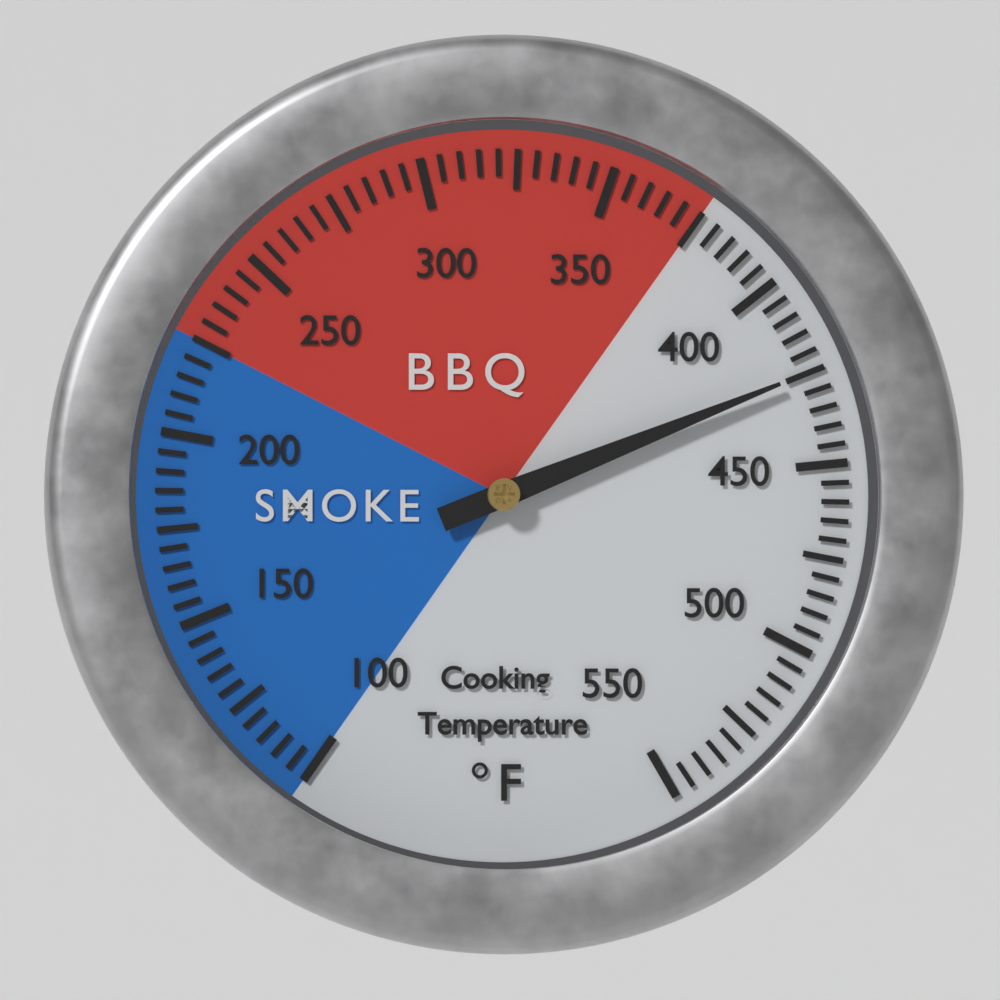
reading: 425 °F
